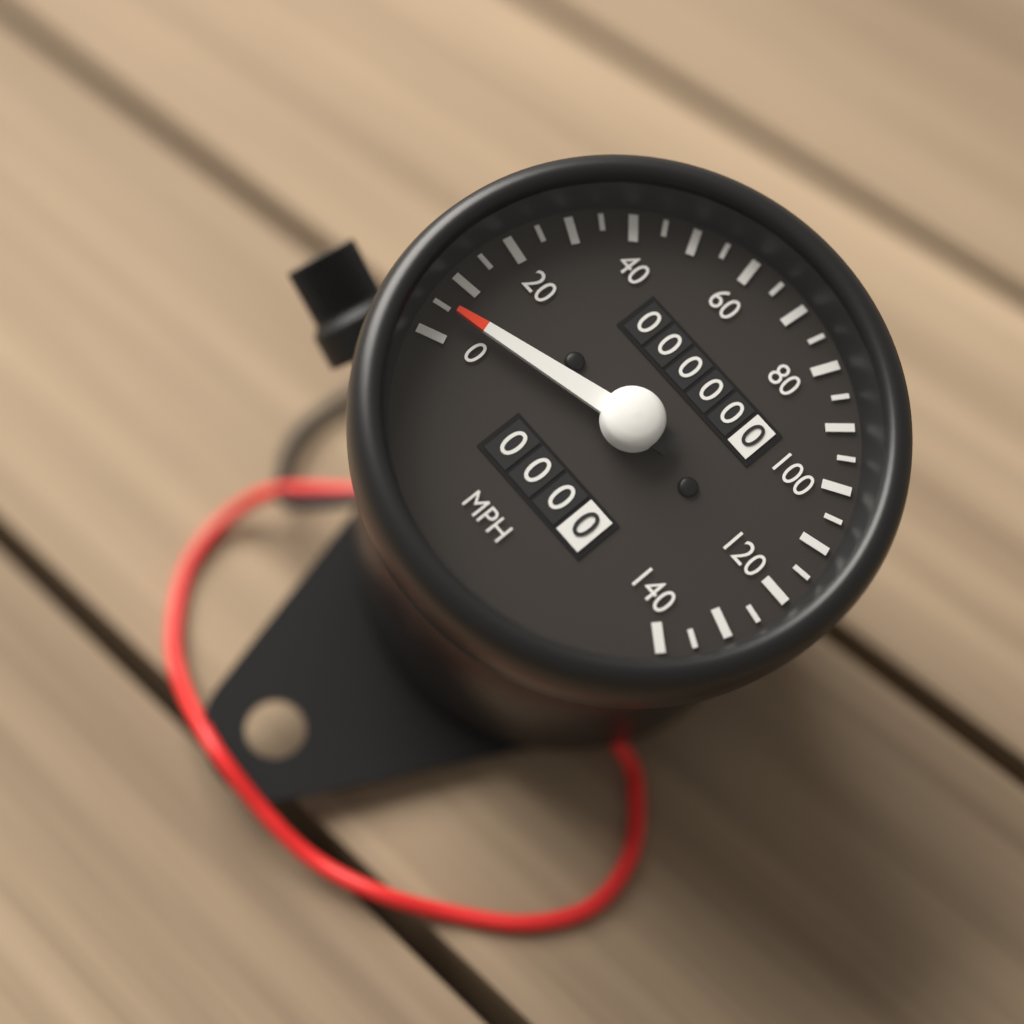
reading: 5 mph
